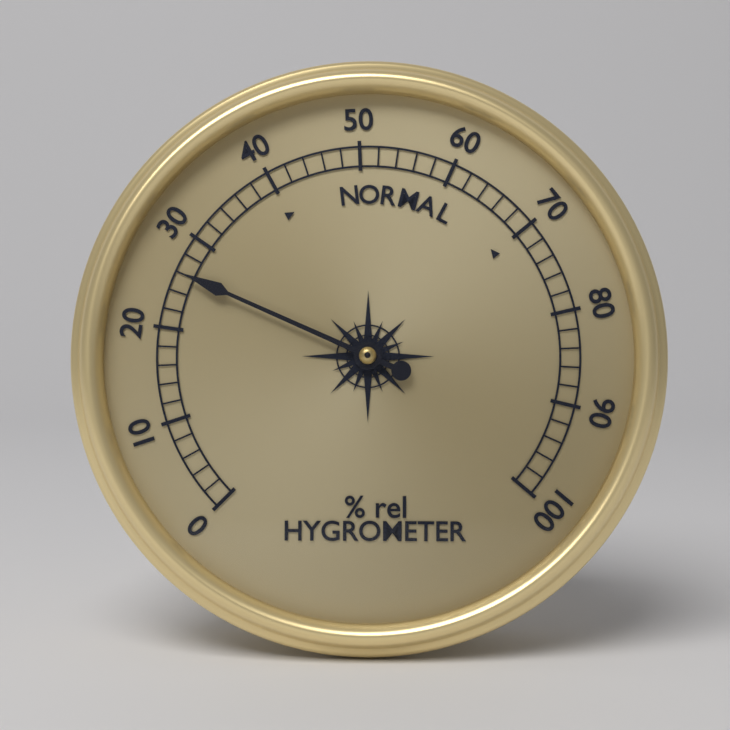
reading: 26 % rel
